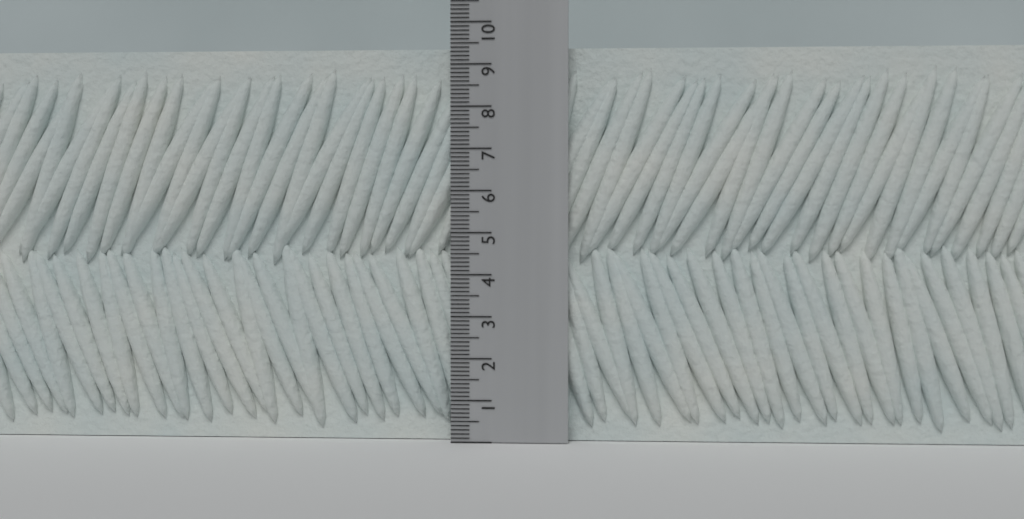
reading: 9.4 (no unit)
